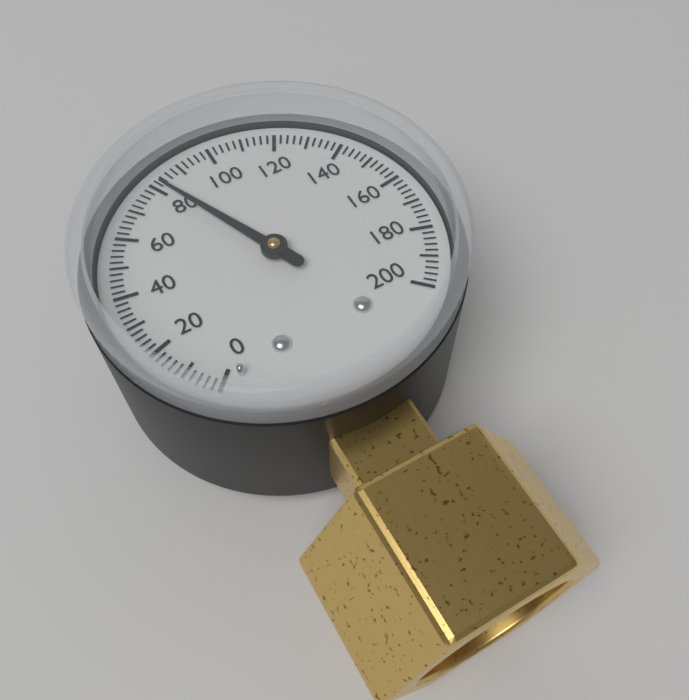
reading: 82 (no unit)
